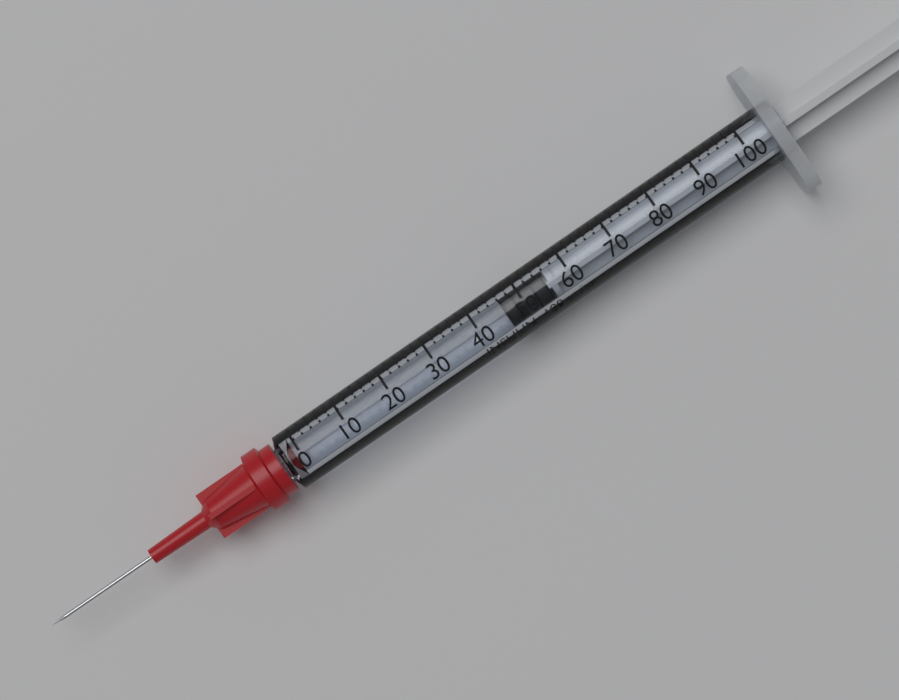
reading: 46 units
